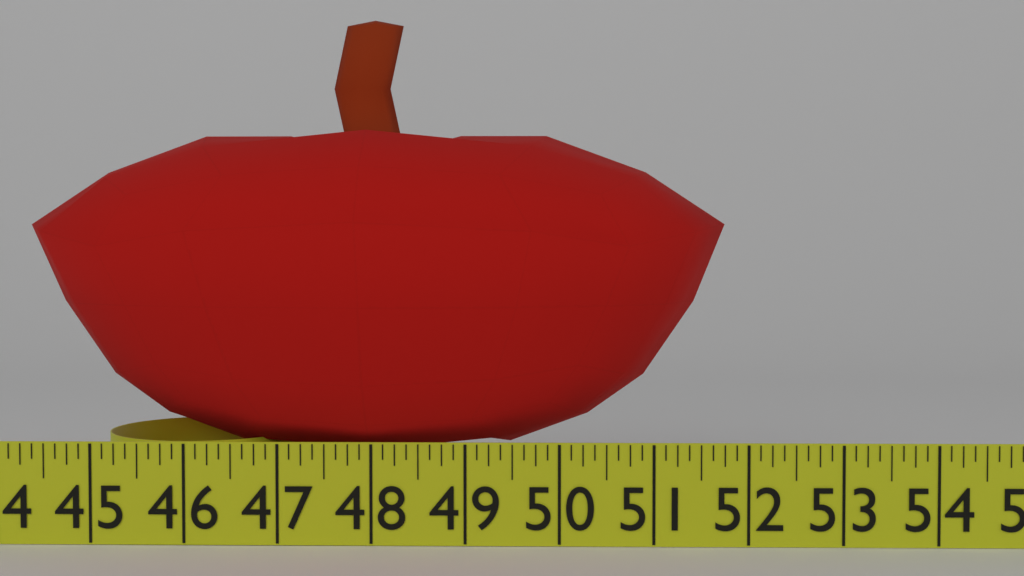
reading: 51.875 in
